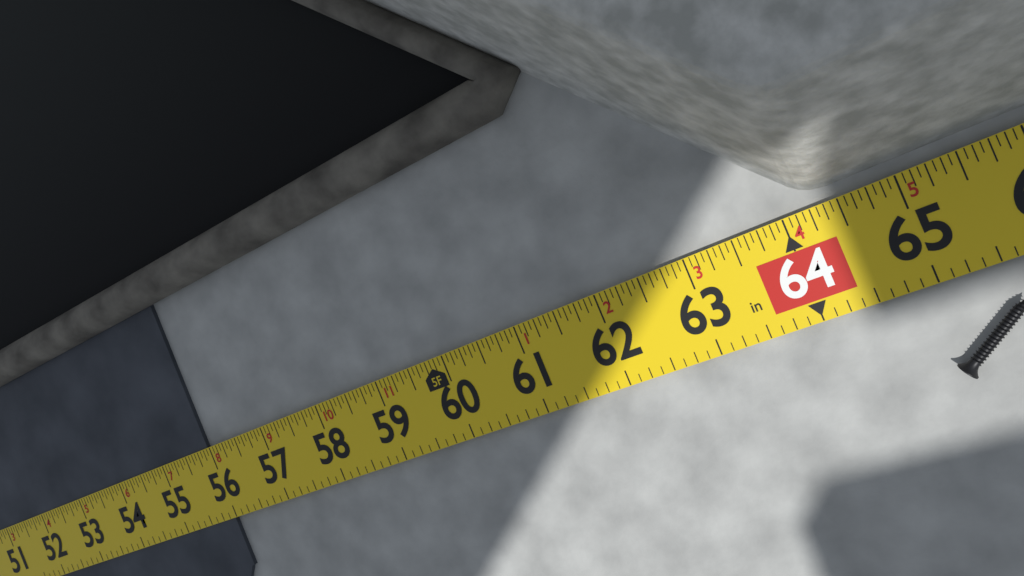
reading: 55.9375 in
